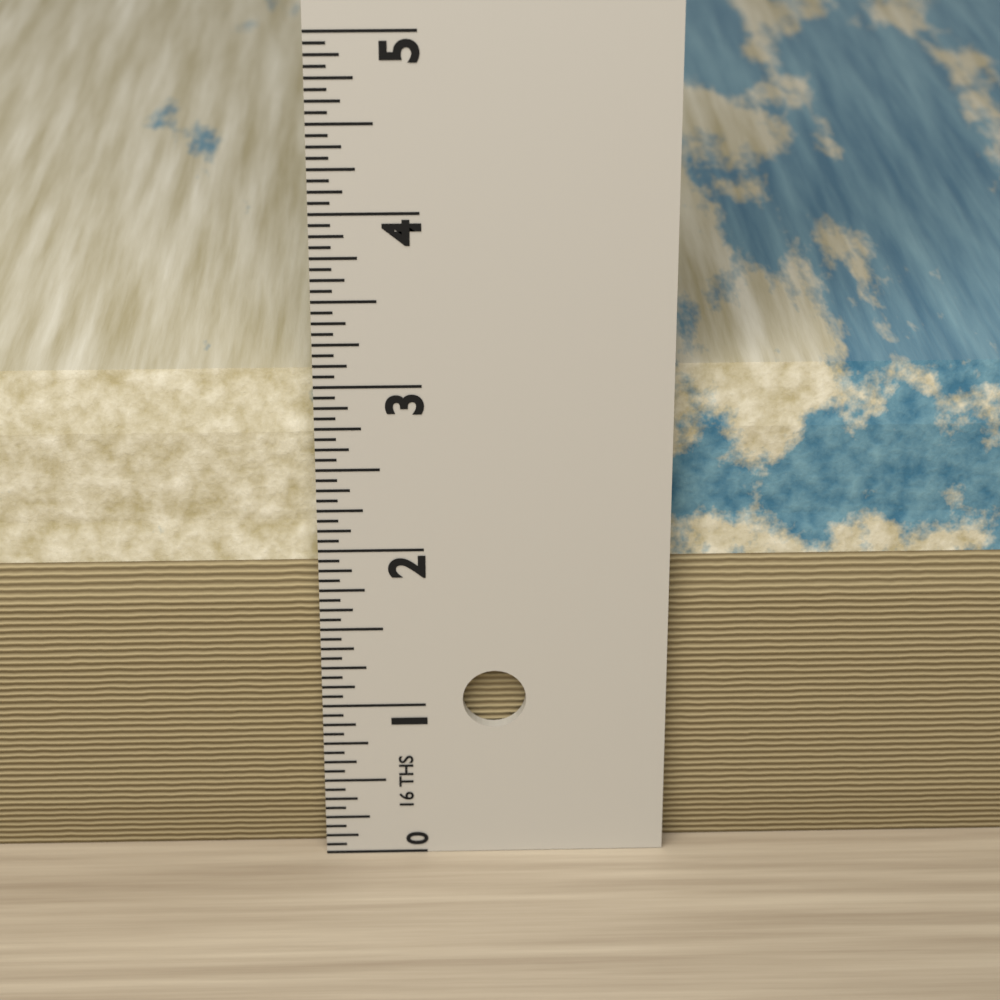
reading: 3.0000 in
